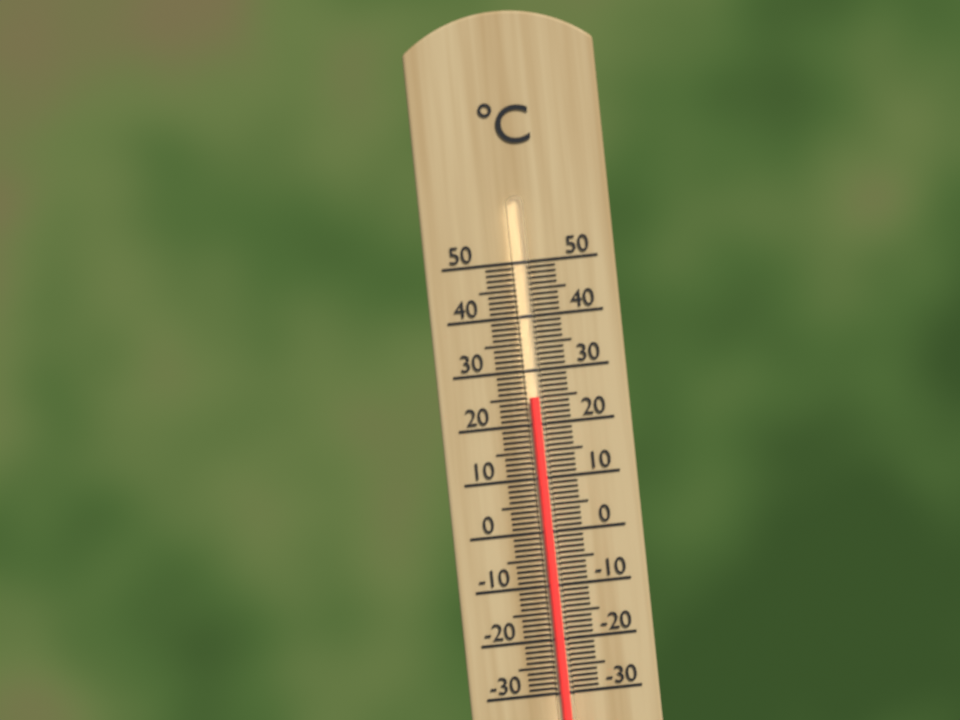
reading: 25 °C
